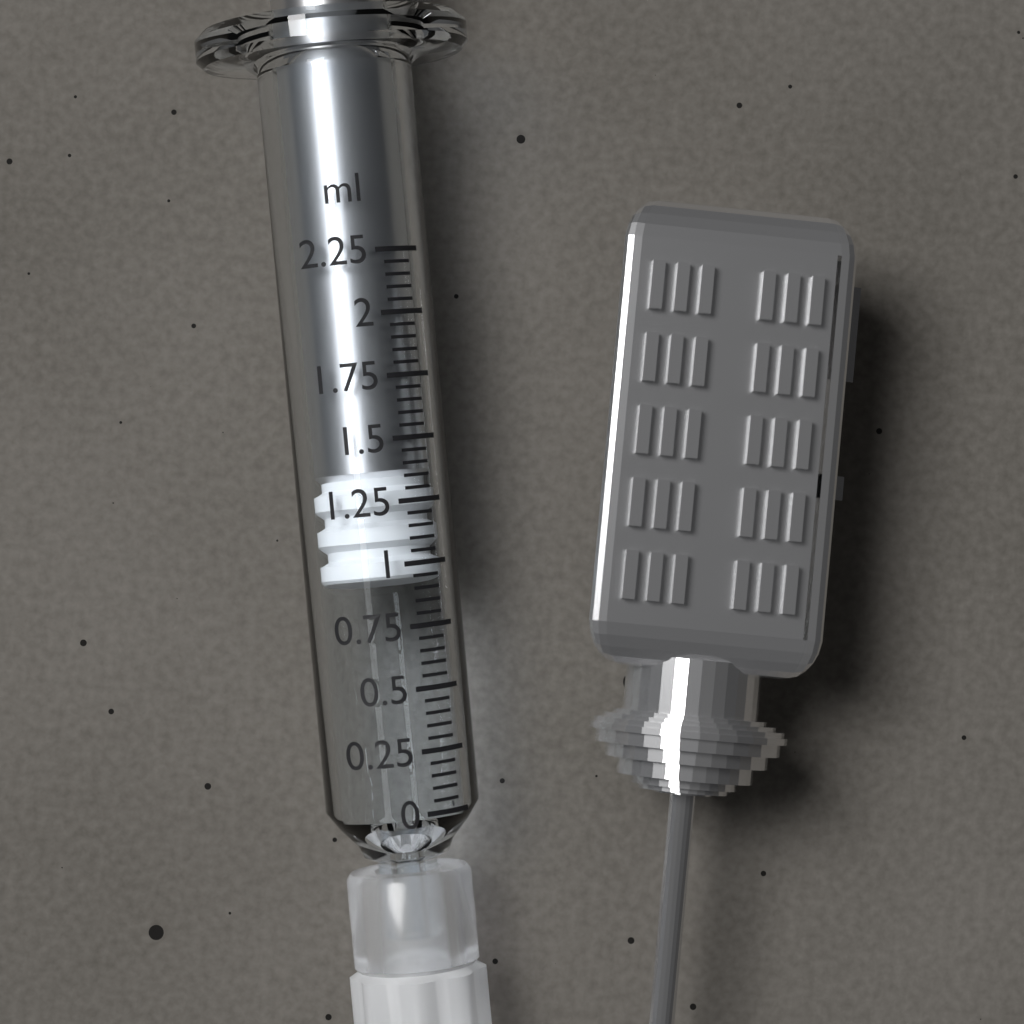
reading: 0.95 ml
